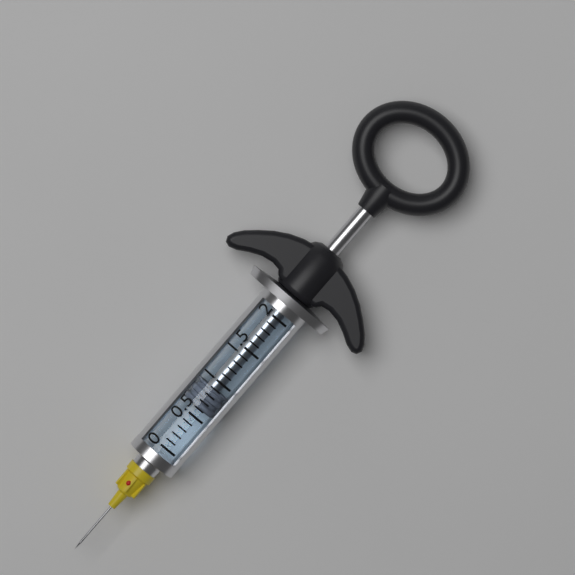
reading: 0.6 (no unit)
